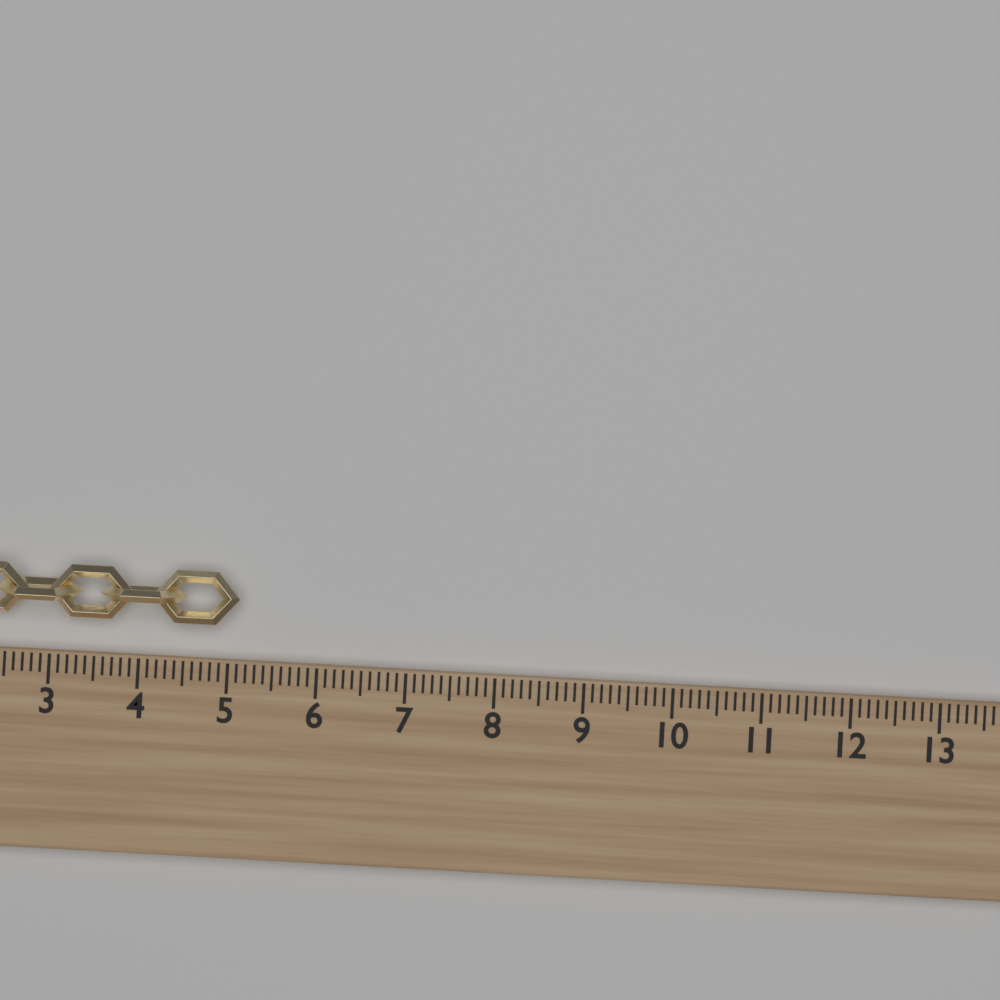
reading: 5.1 (no unit)
